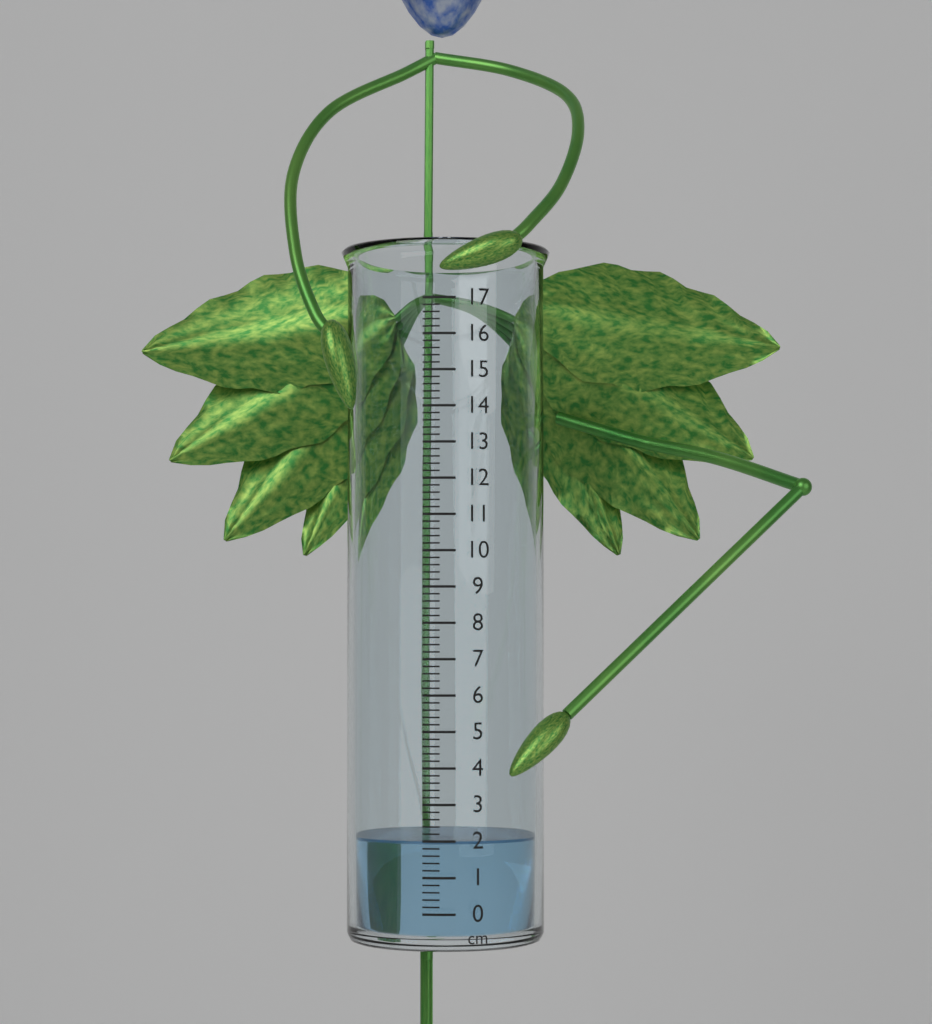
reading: 2.0 cm
